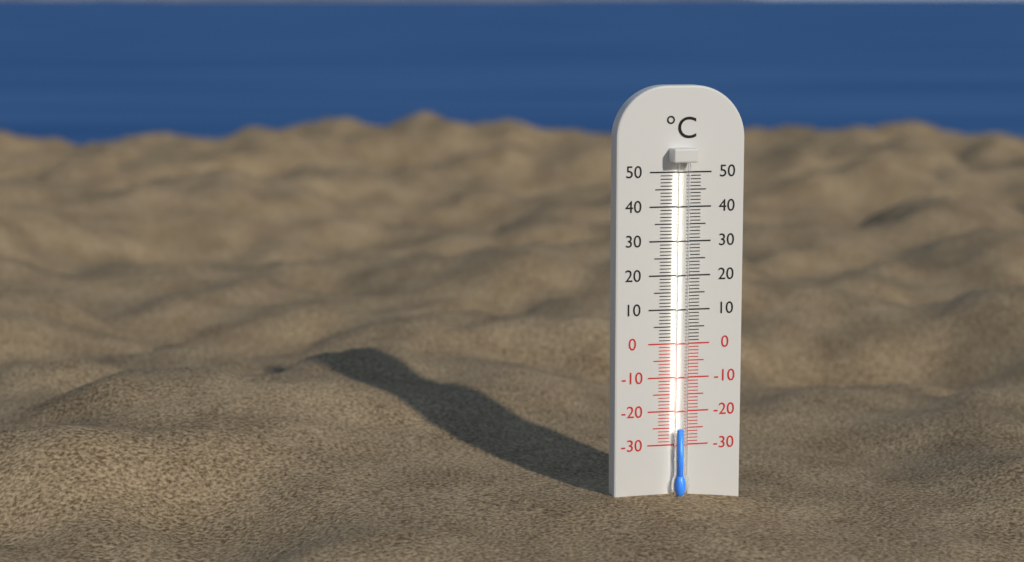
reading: -25 °C
